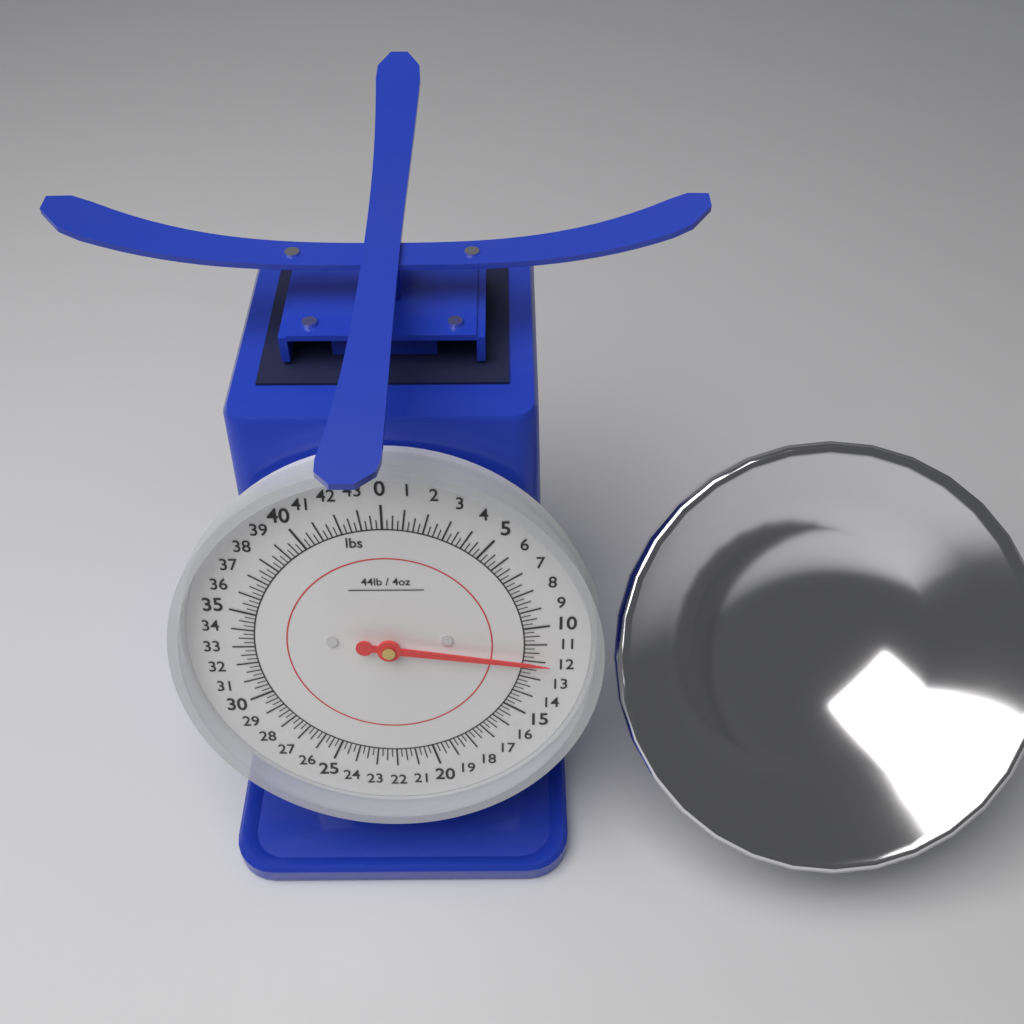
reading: 12.00 lbs
